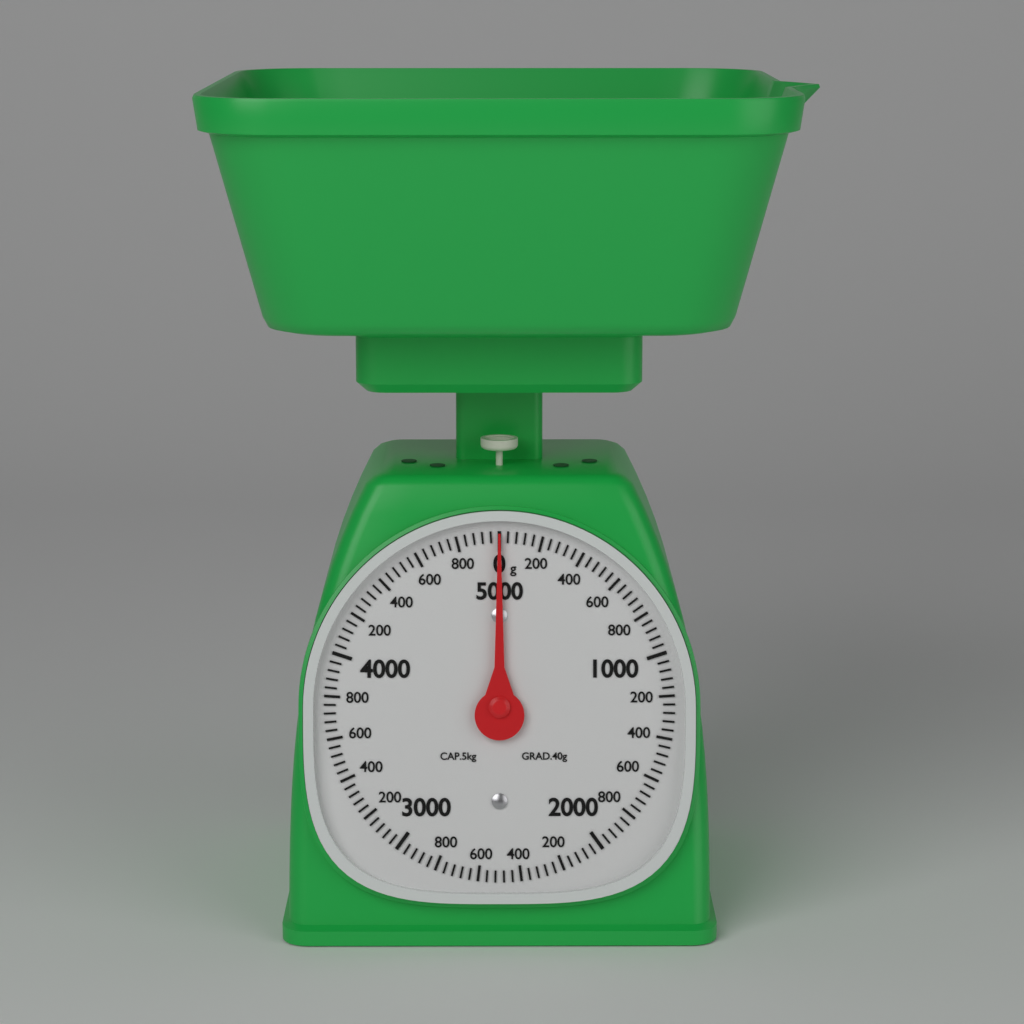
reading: 0 g
